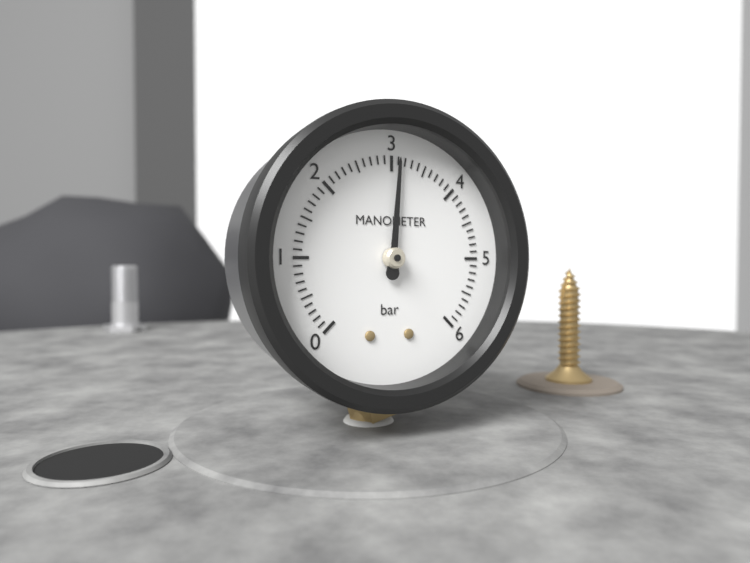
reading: 3.1 bar
